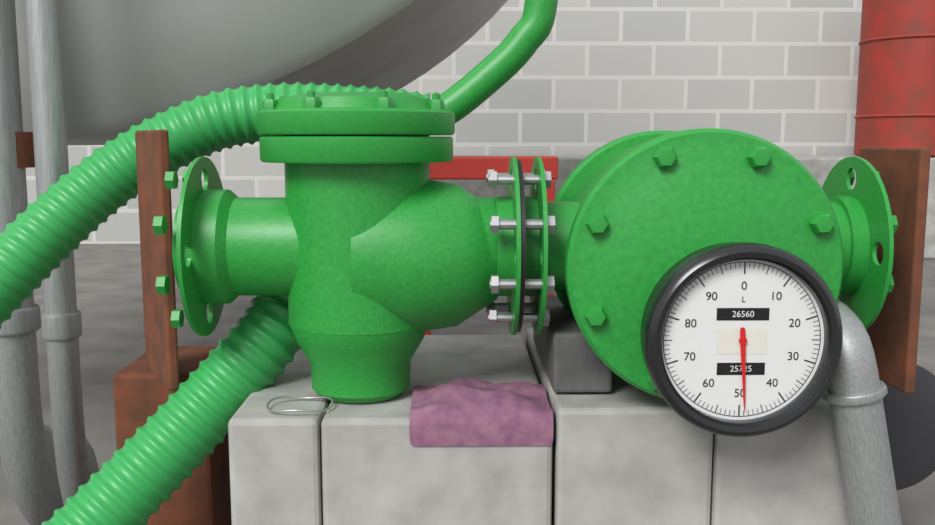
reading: 49 L
